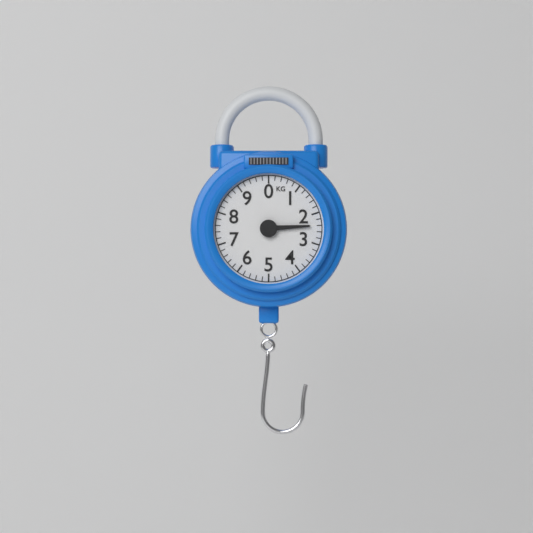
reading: 2.4 kg
